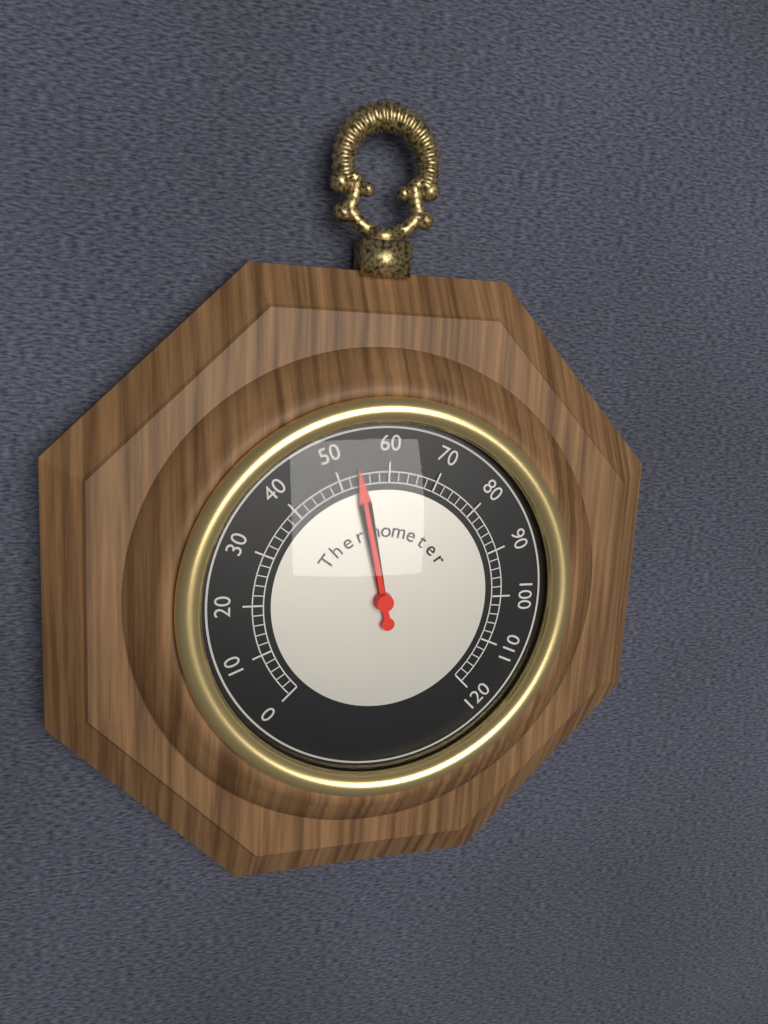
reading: 54 (no unit)
